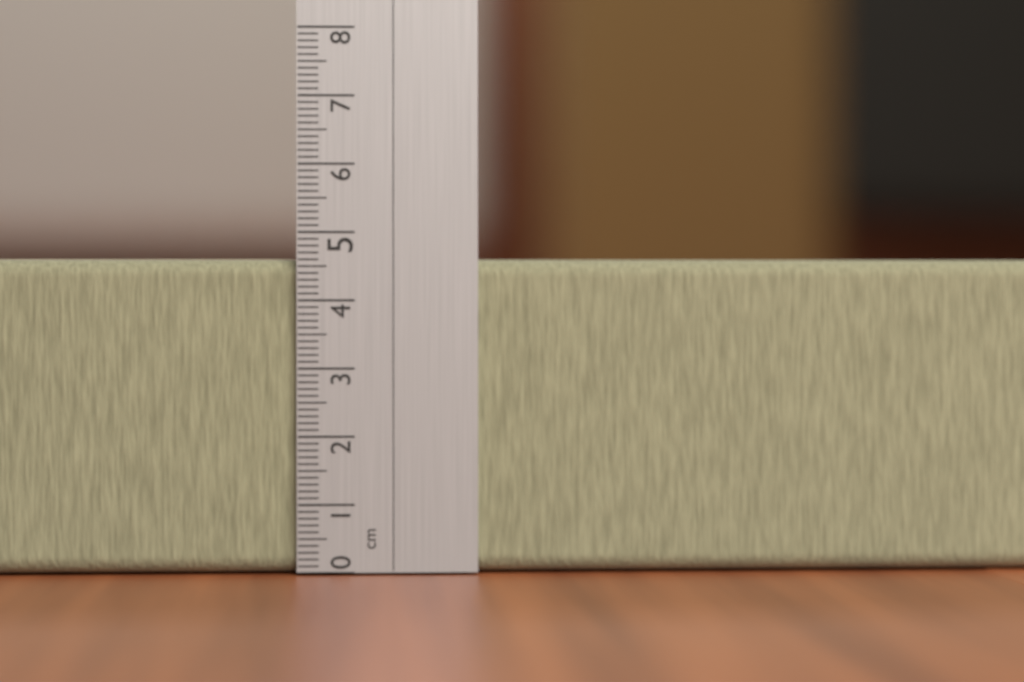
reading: 4.6 cm
